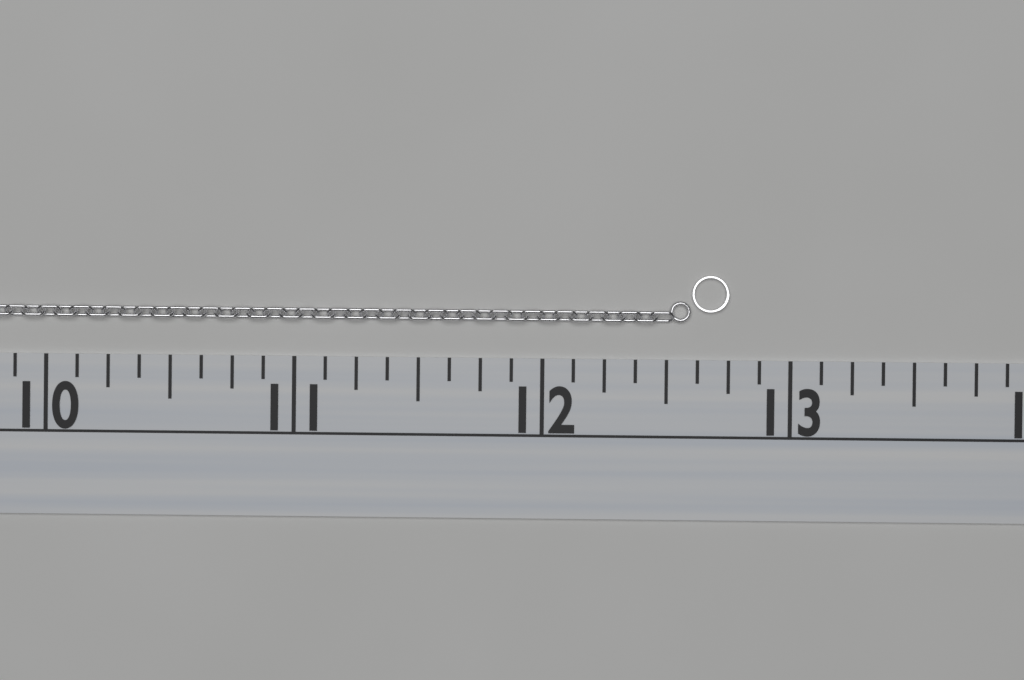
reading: 12.750 (no unit)
